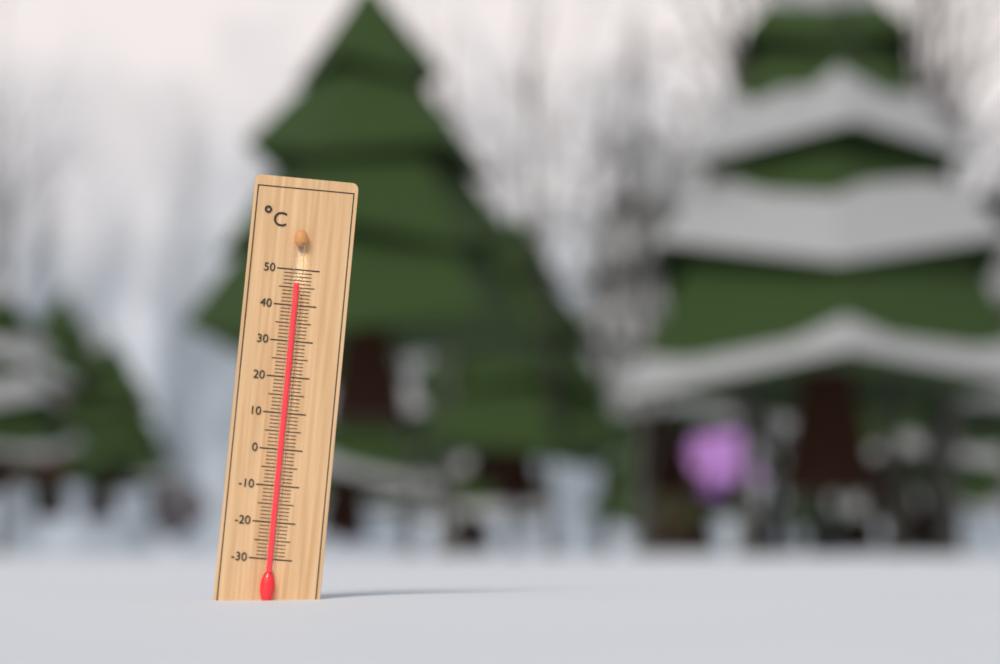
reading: 46 °C
